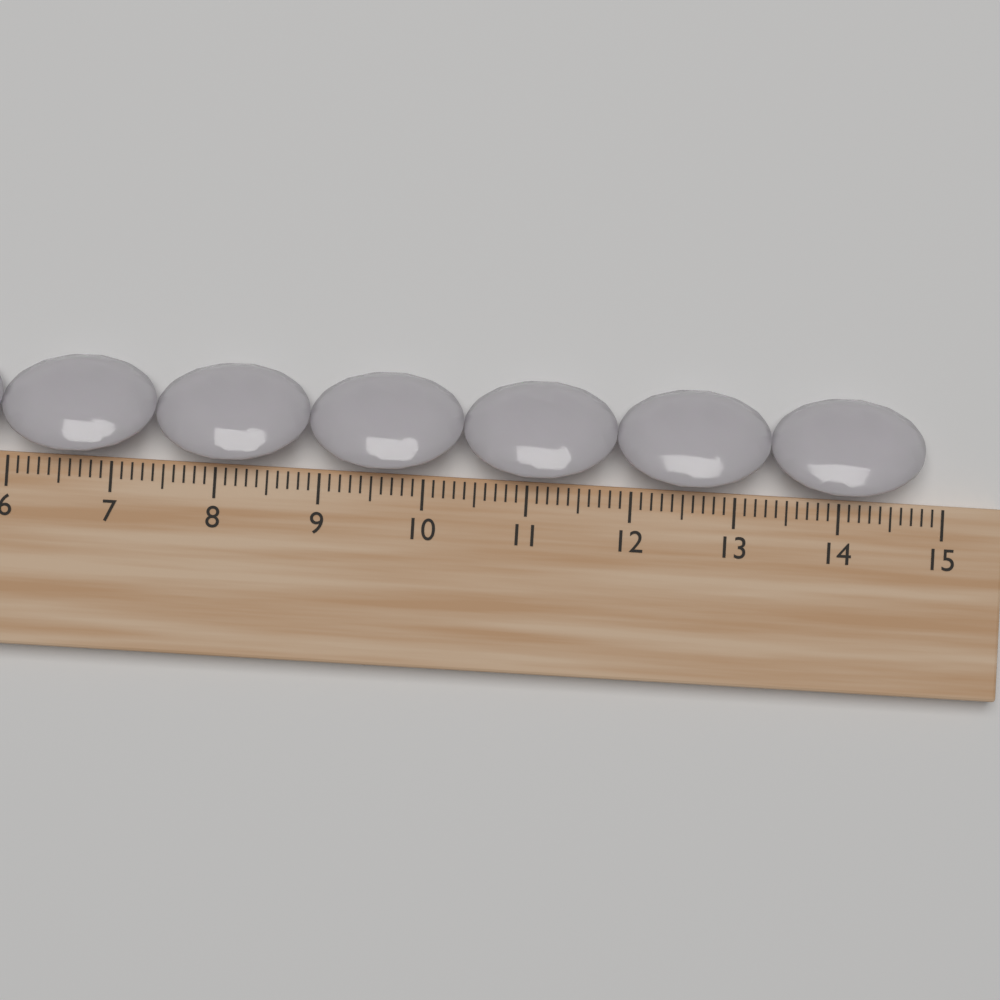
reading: 14.8 cm
